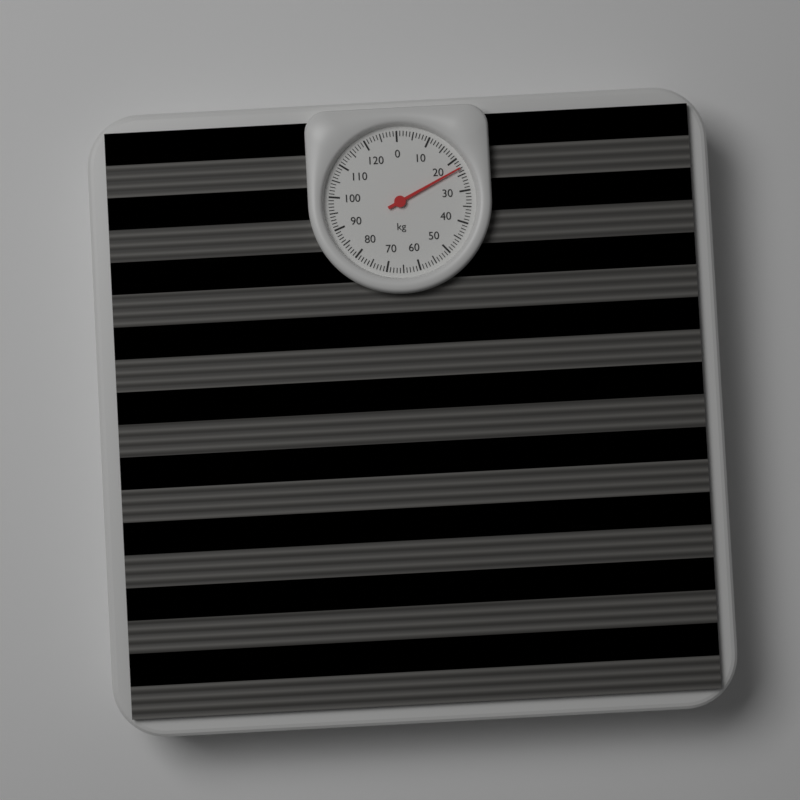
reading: 23 kg
